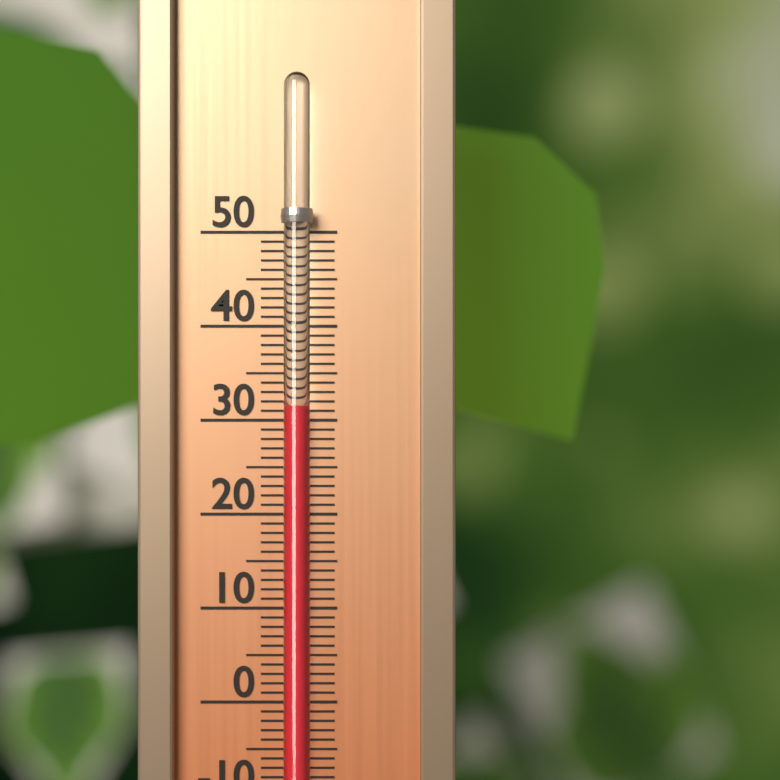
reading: 31.5 (no unit)
